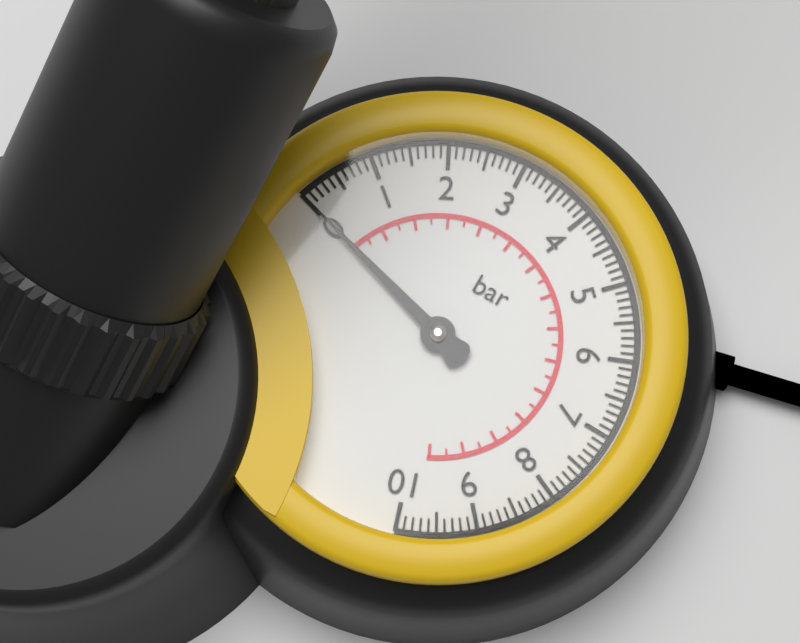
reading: 0.0 bar
